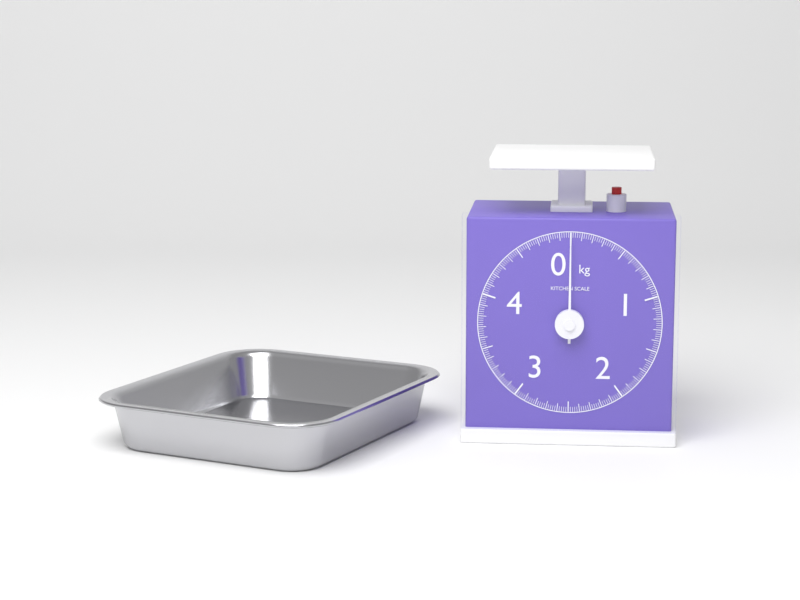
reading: 0.00 kg
